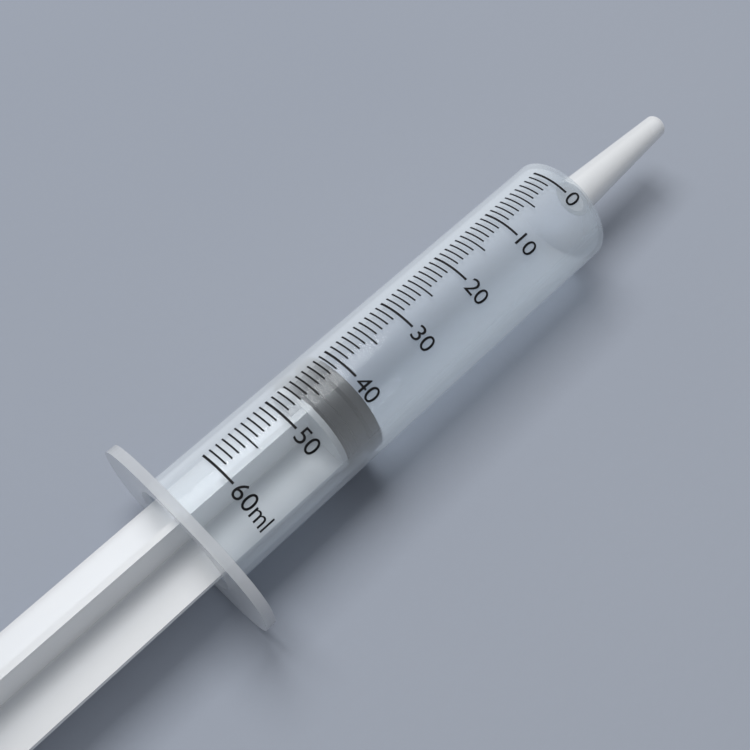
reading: 41 ml
